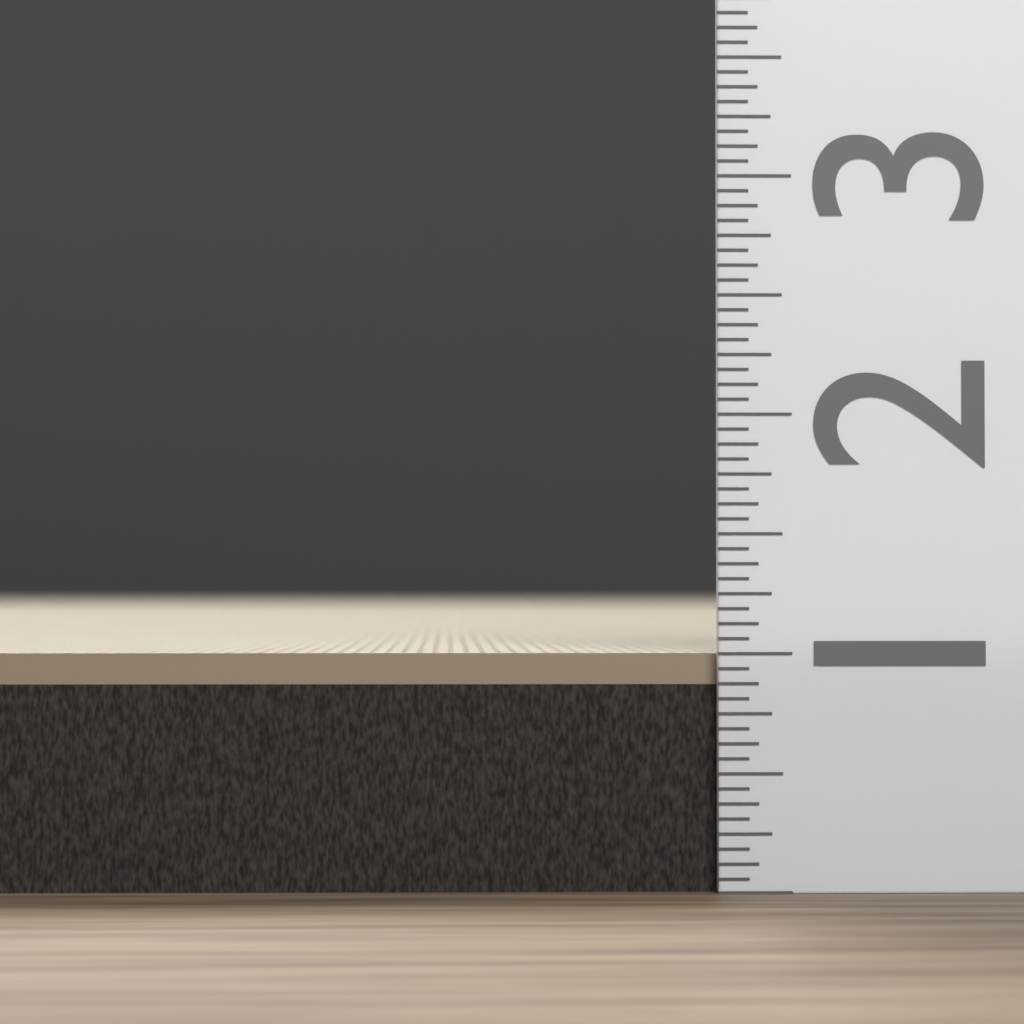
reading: 1.0000 (no unit)
